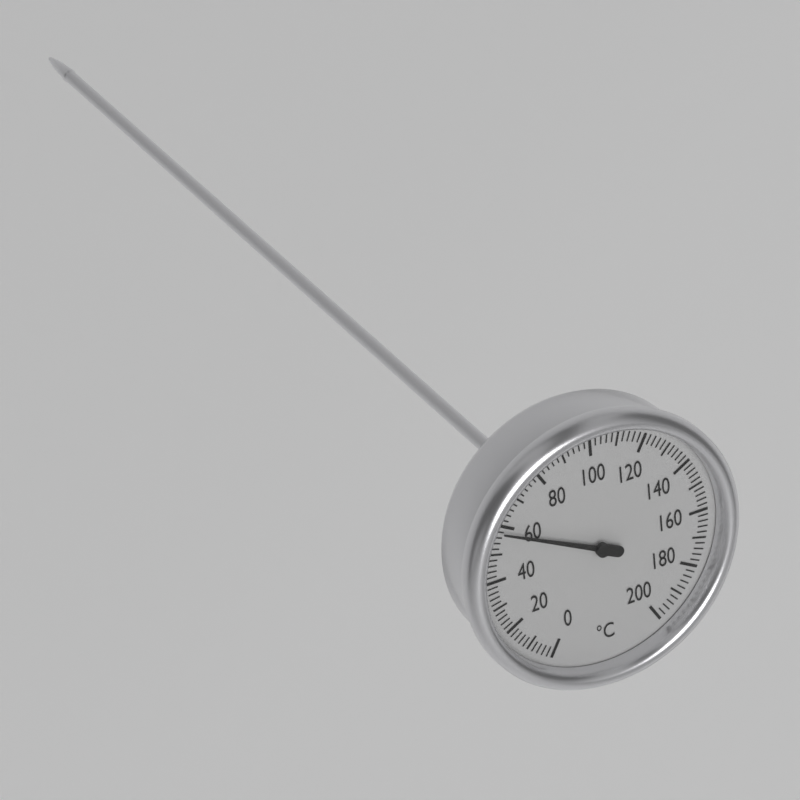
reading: 58 °C
